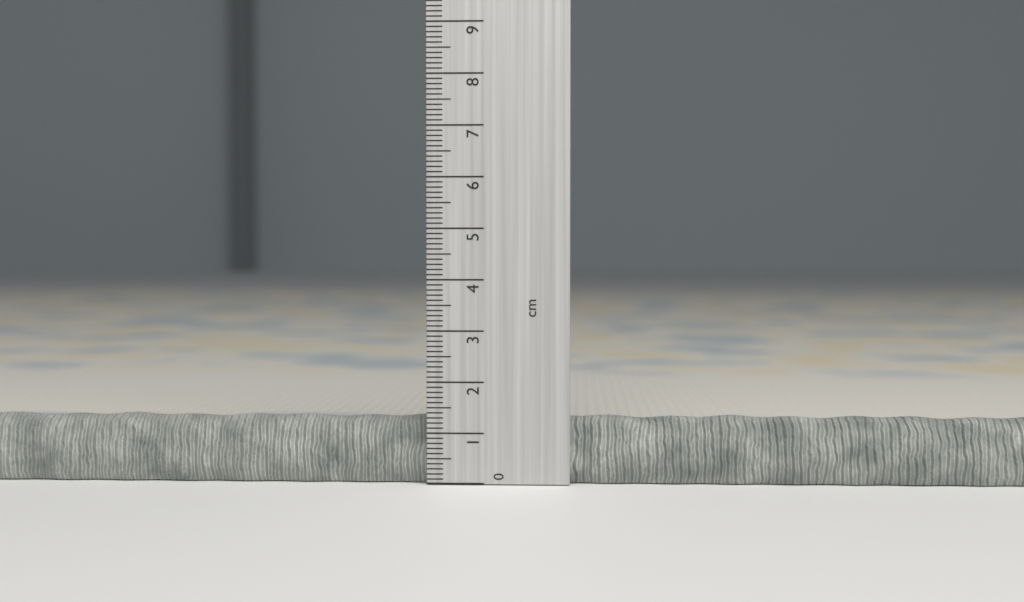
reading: 1.3 cm
